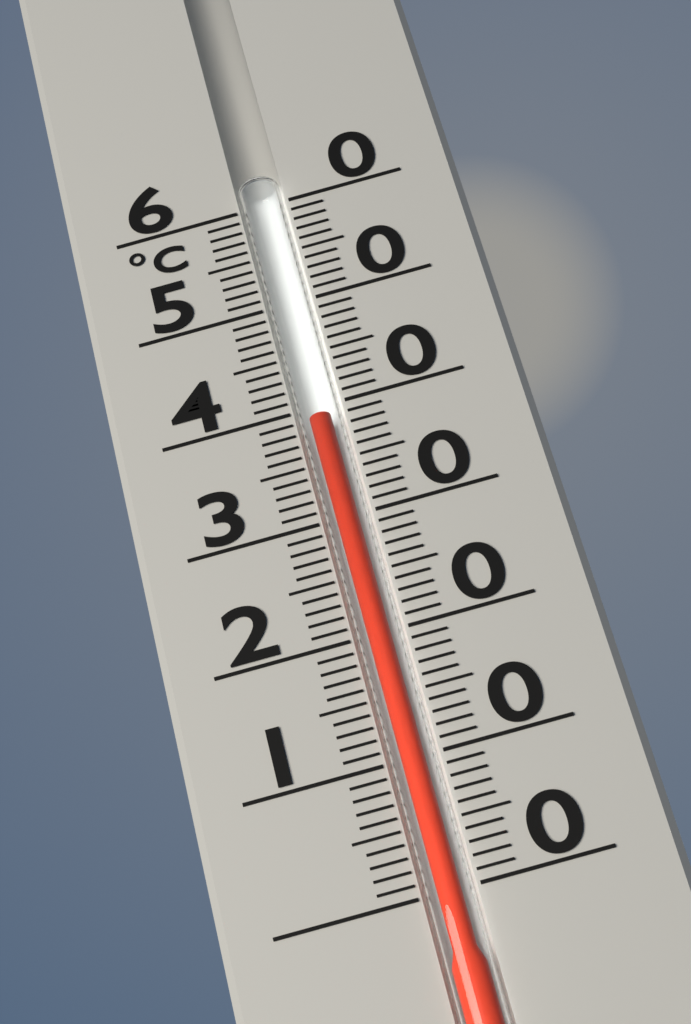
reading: 39 °C
